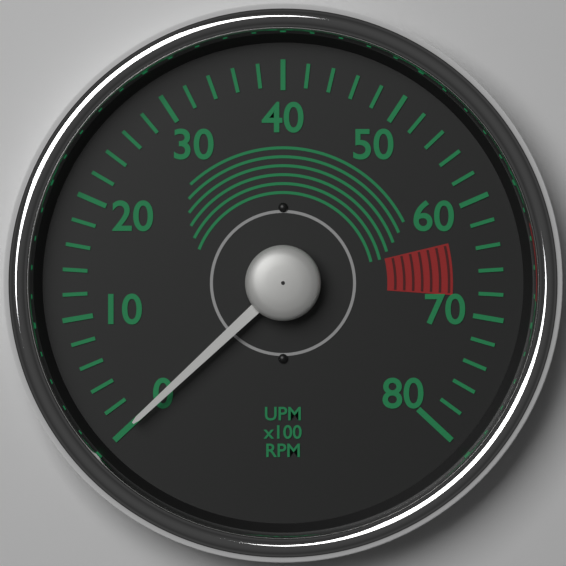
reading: 0 RPM
